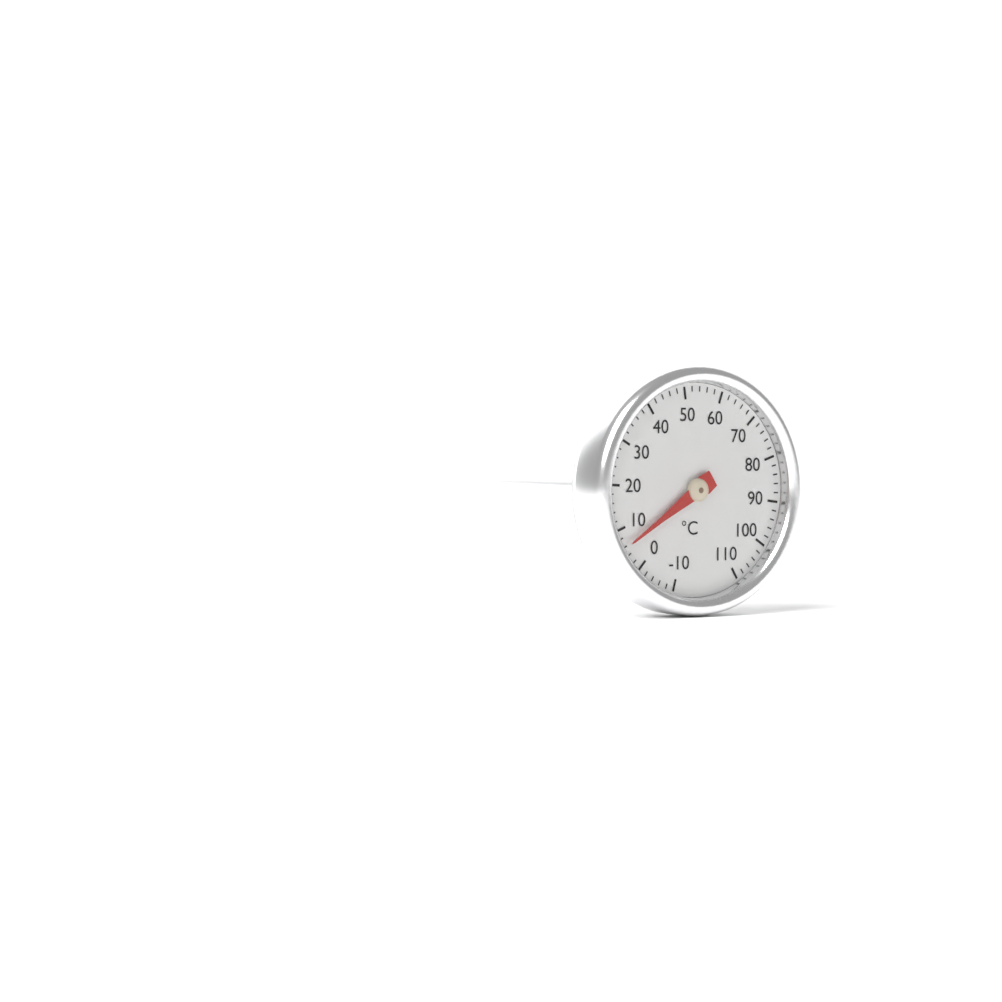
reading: 6 °C
